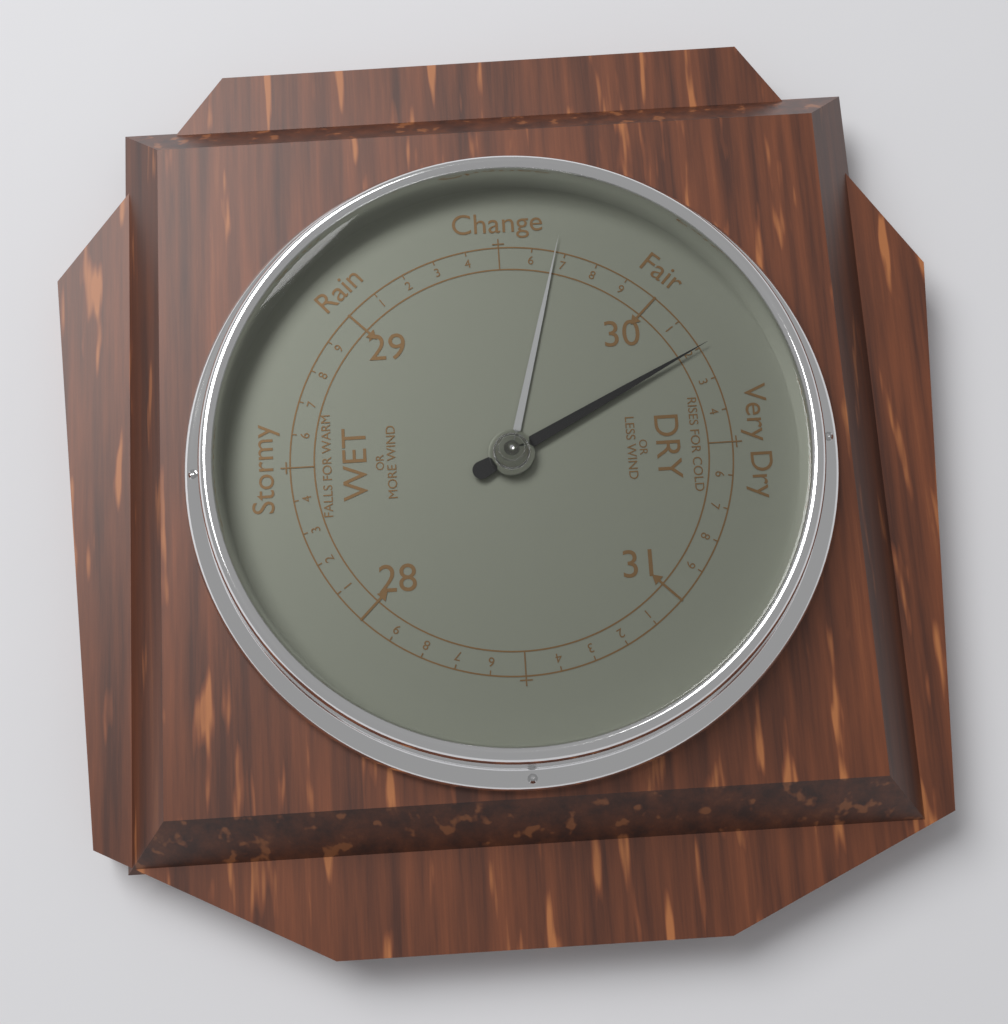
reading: 30.2 inHg
